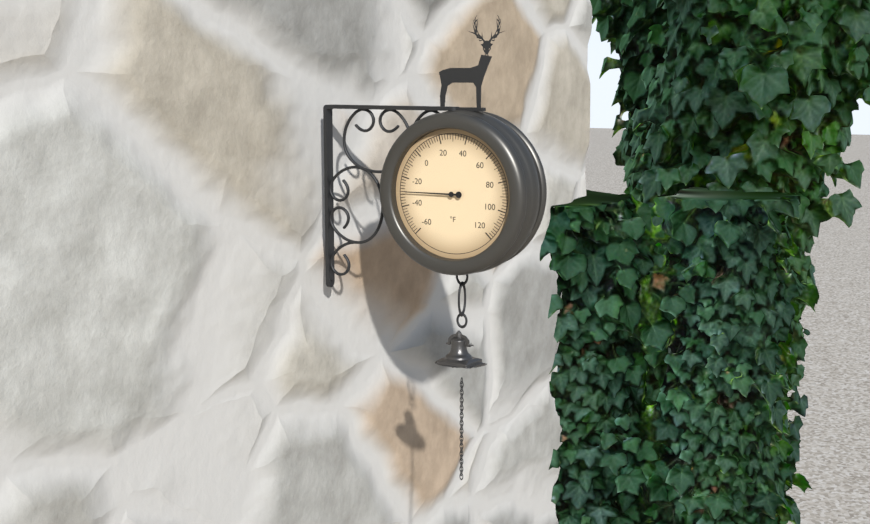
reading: -30 °F
